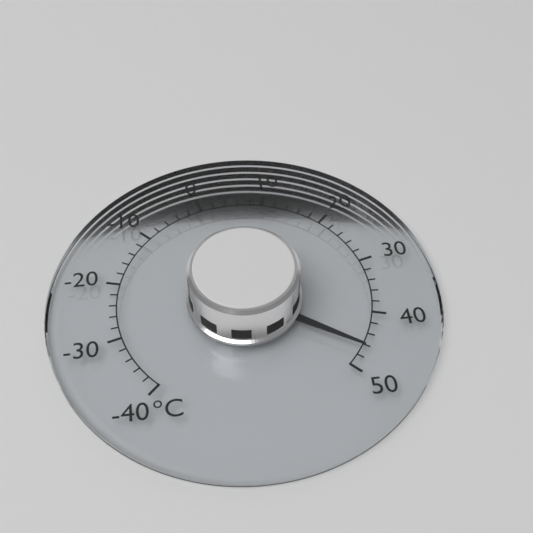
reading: 46 °C
